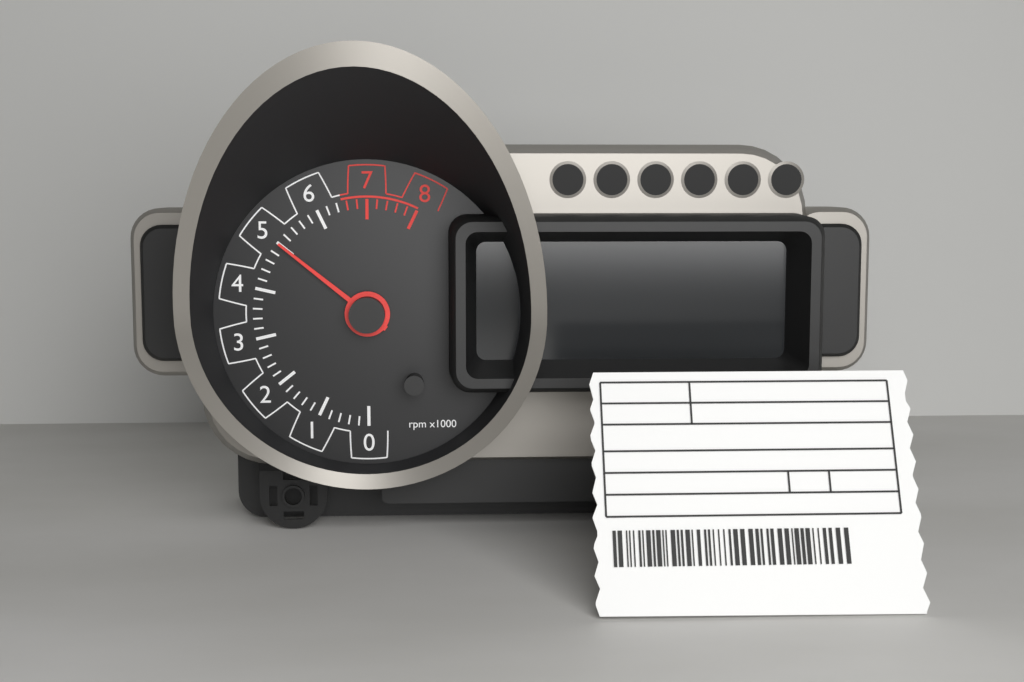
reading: 5.0 rpm x1000
